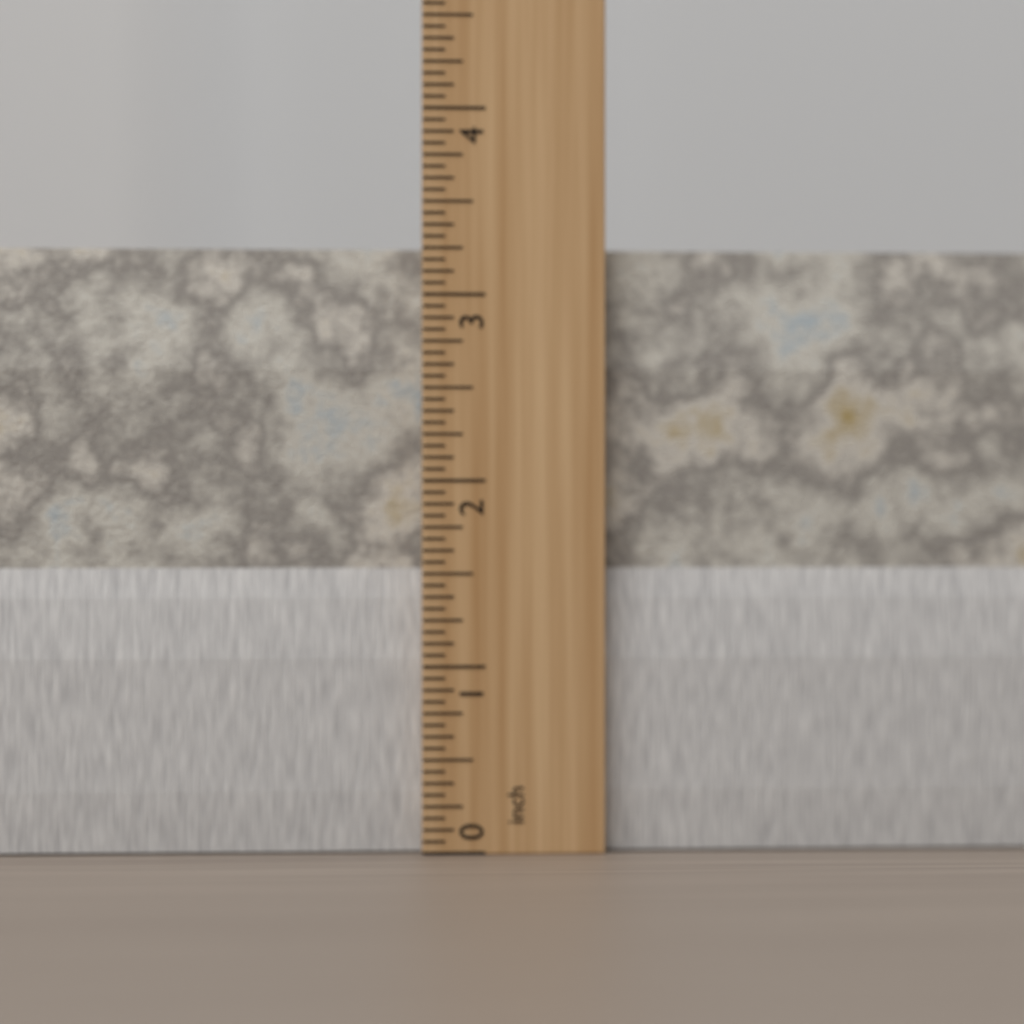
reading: 3.2500 inch
